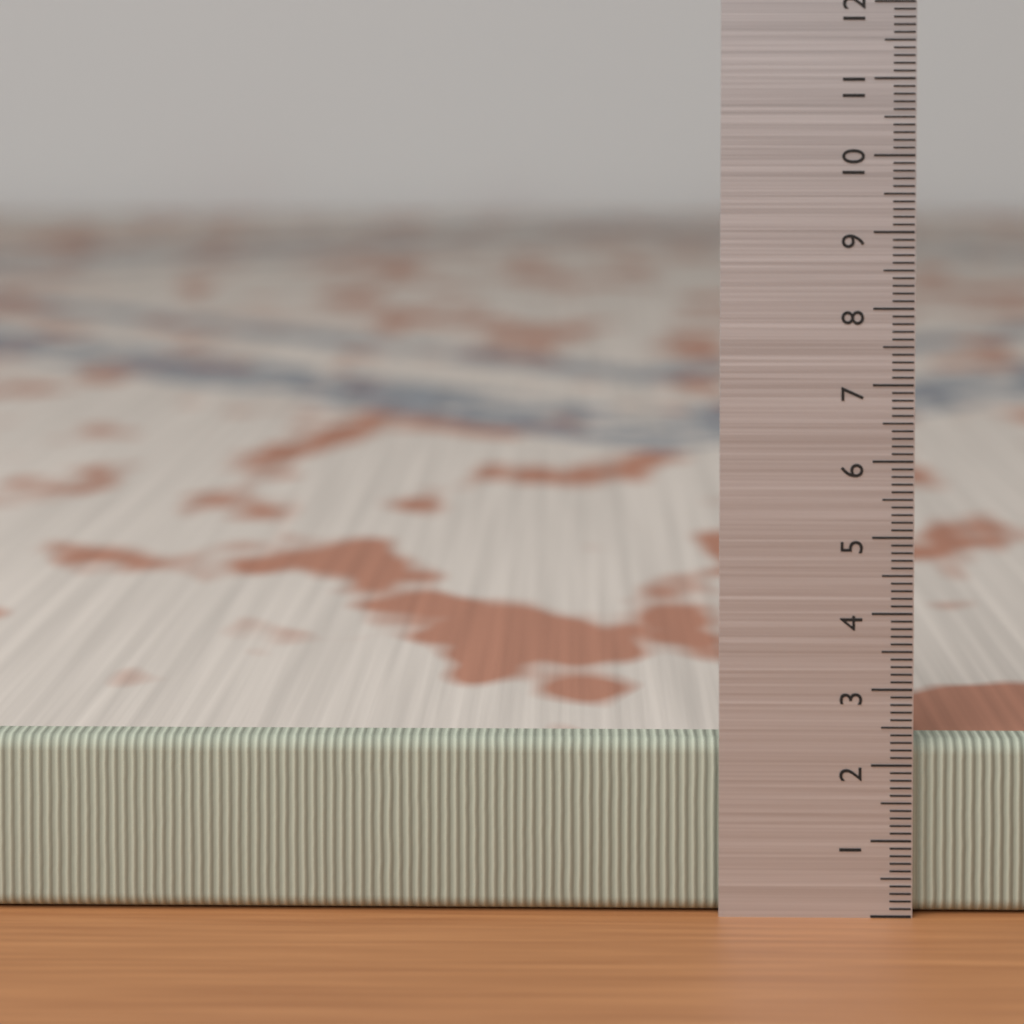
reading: 2.3 (no unit)
